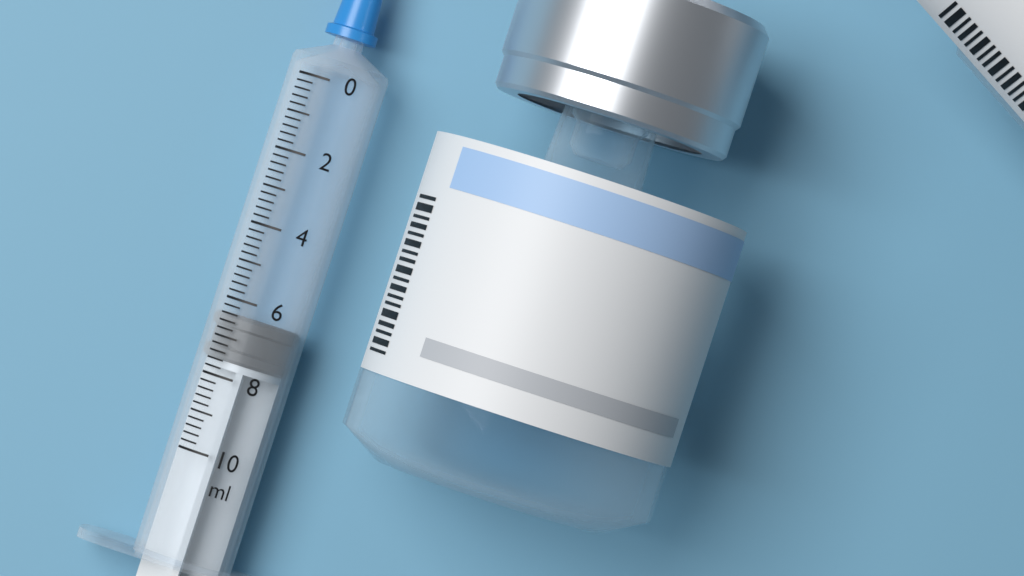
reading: 6.4 ml
